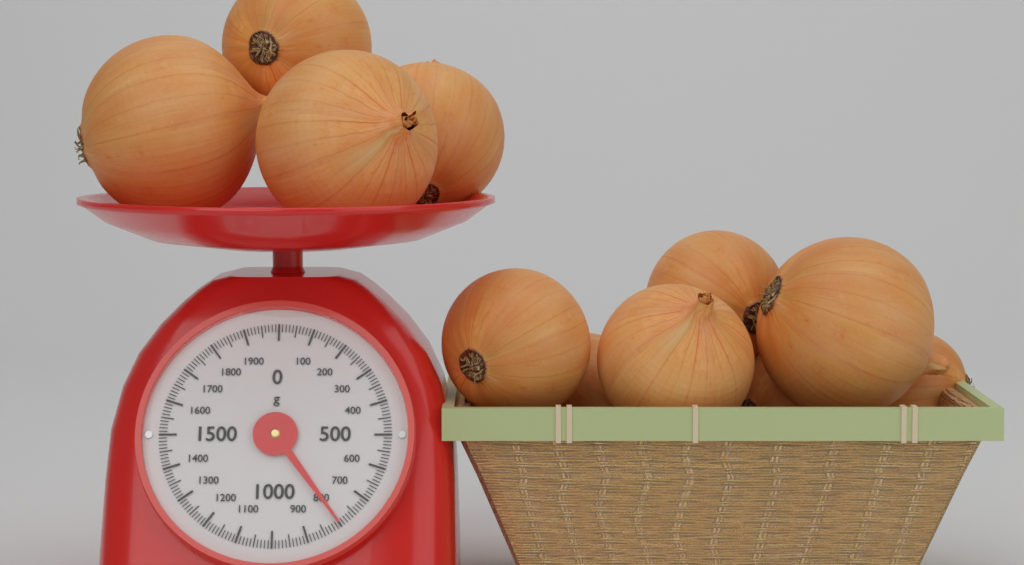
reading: 800 g
